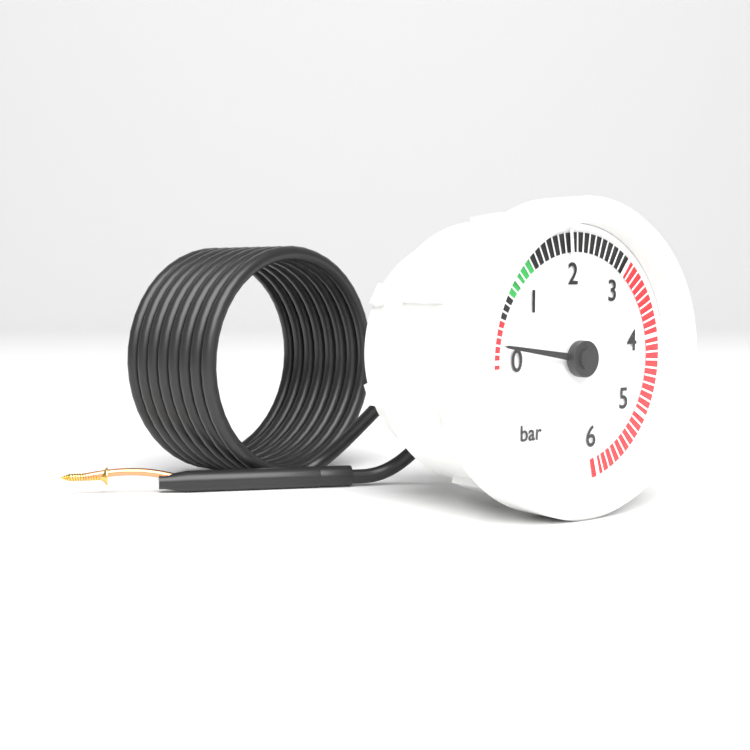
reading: 0.2 bar
